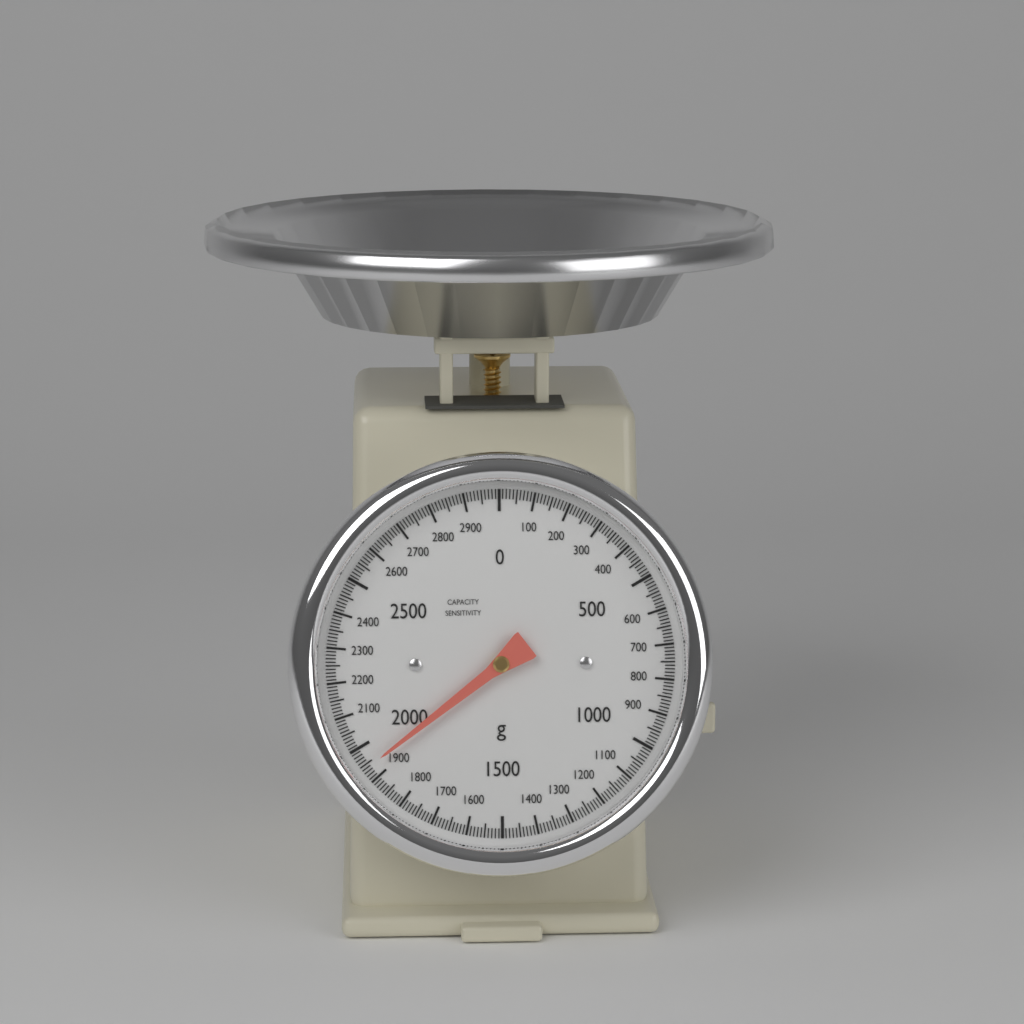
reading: 1940 g
